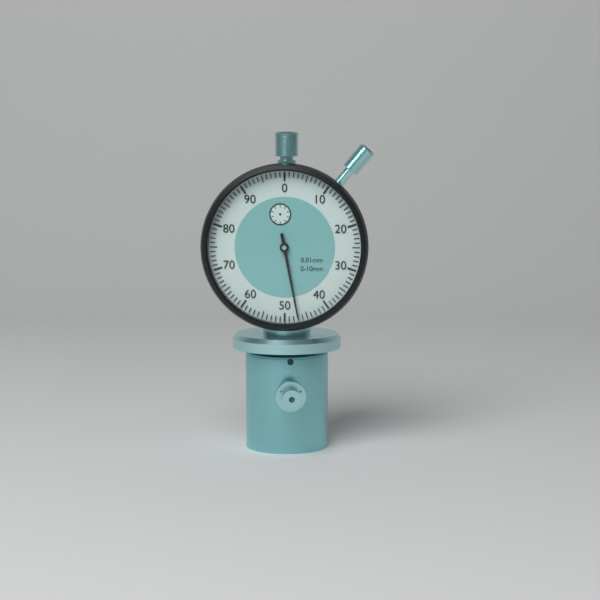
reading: 0.47 mm
